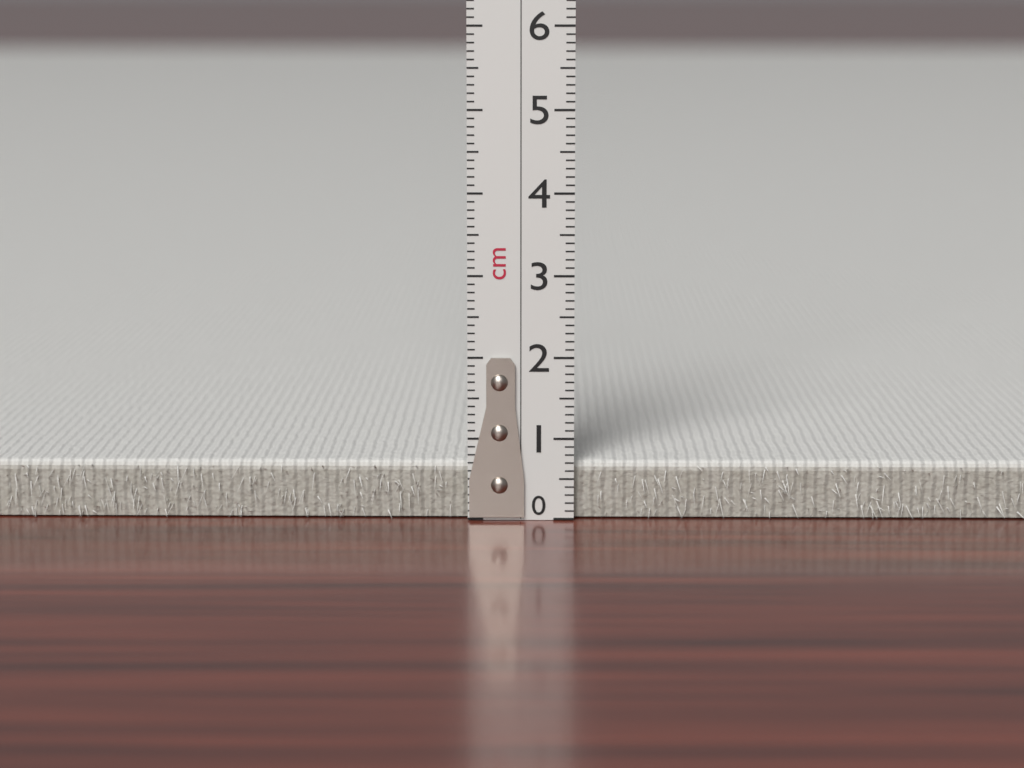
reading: 0.7 cm
